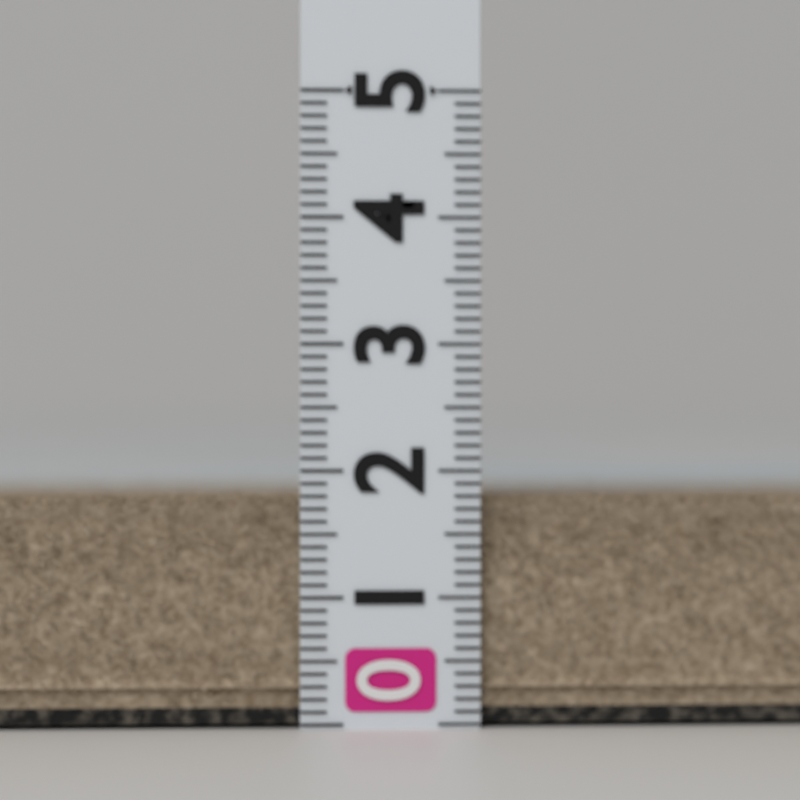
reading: 1.8 (no unit)
